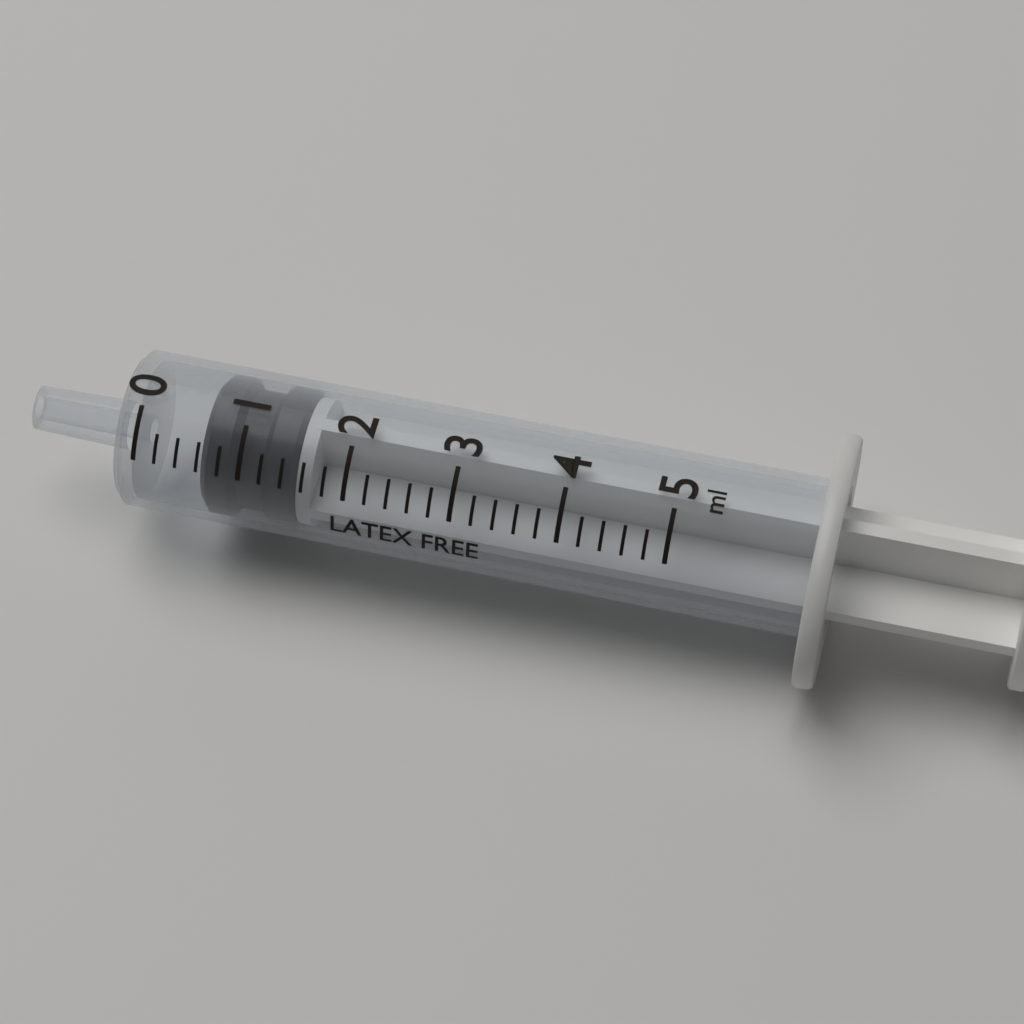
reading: 0.6 ml
